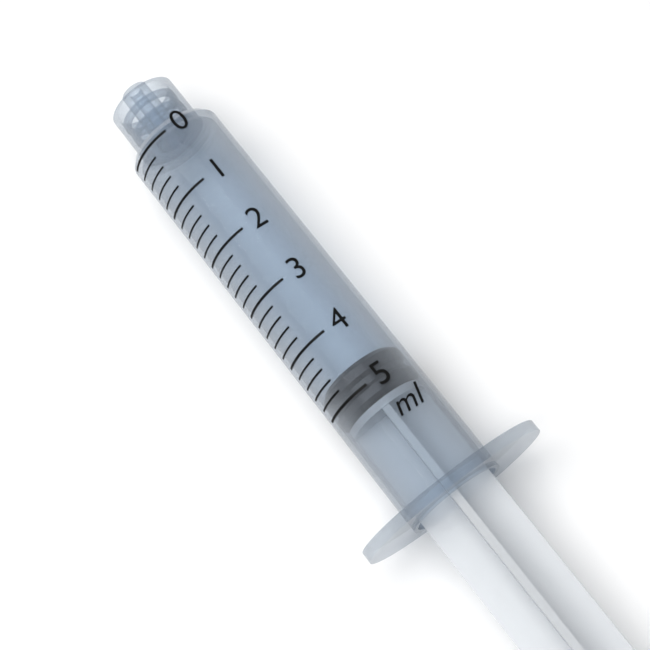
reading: 4.6 ml
